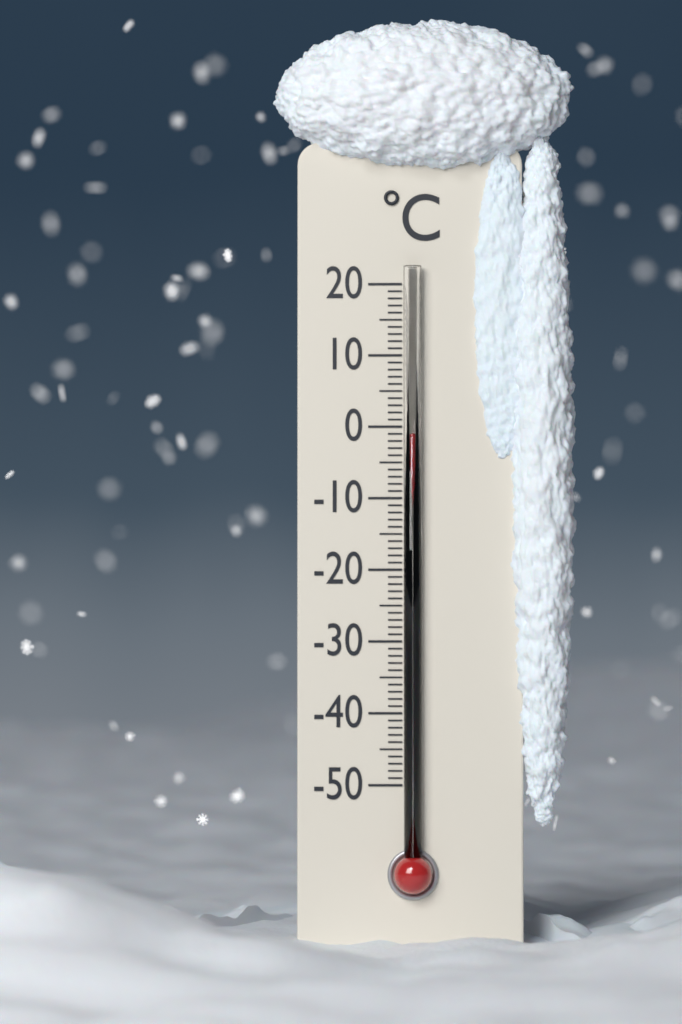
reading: -1 °C
